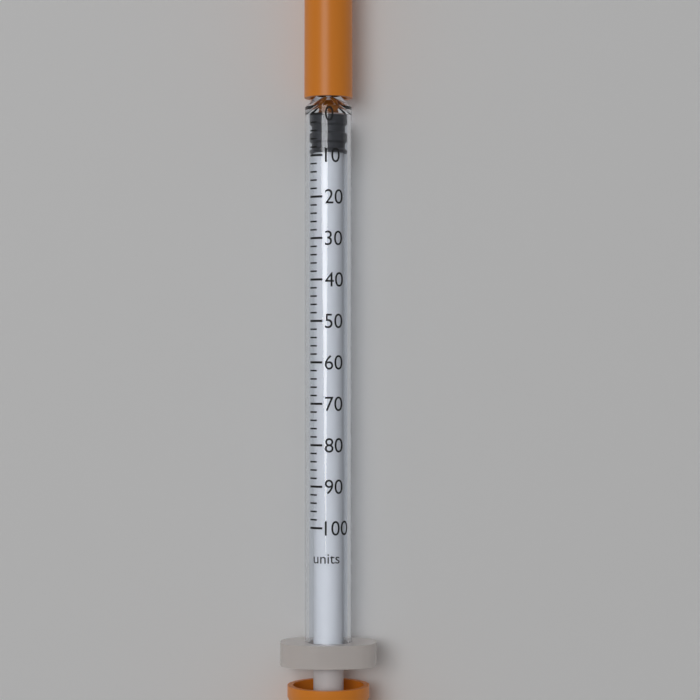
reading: 0 units
